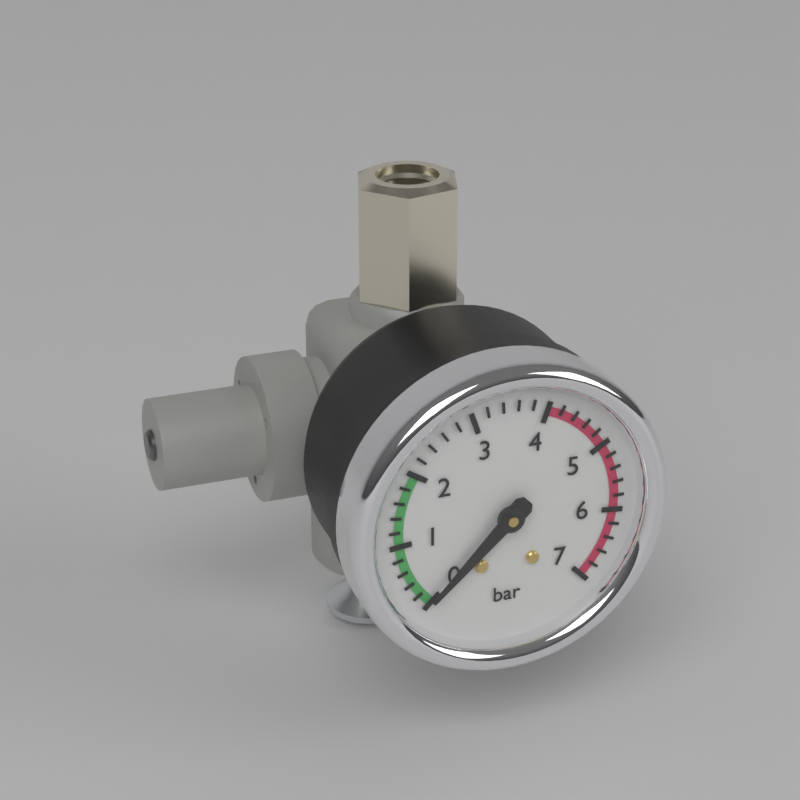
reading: 0.0 bar
